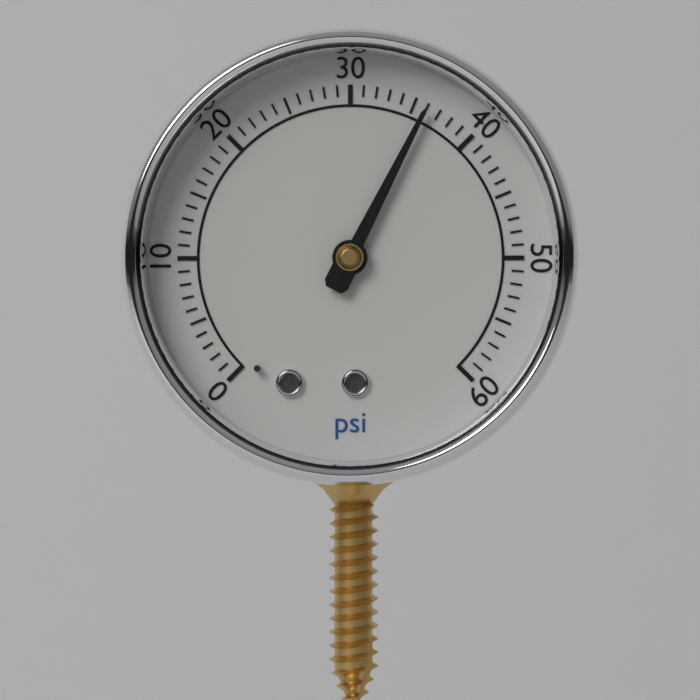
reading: 36 psi
